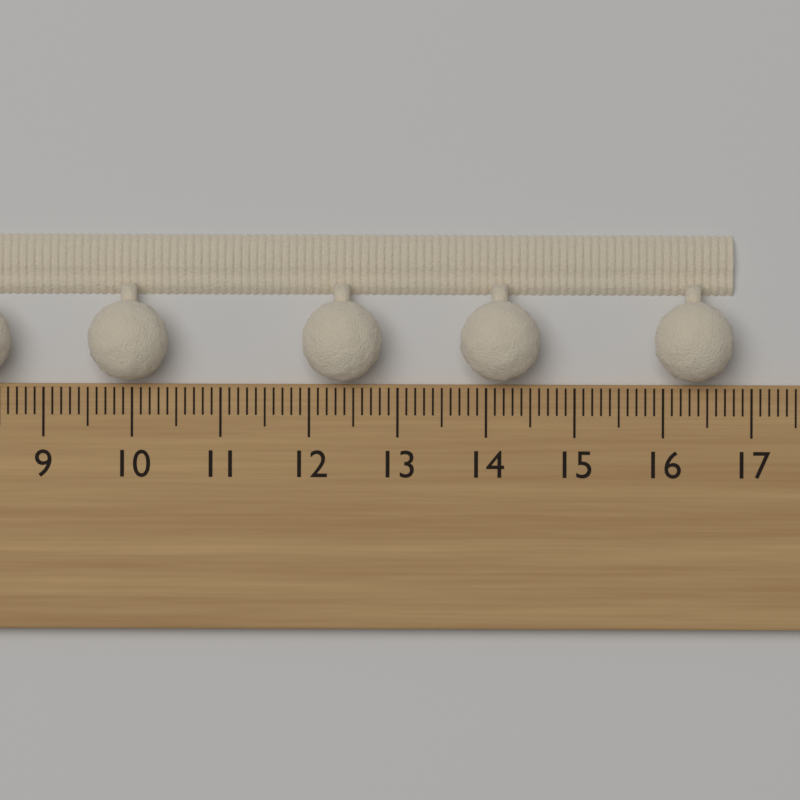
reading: 16.8 cm
